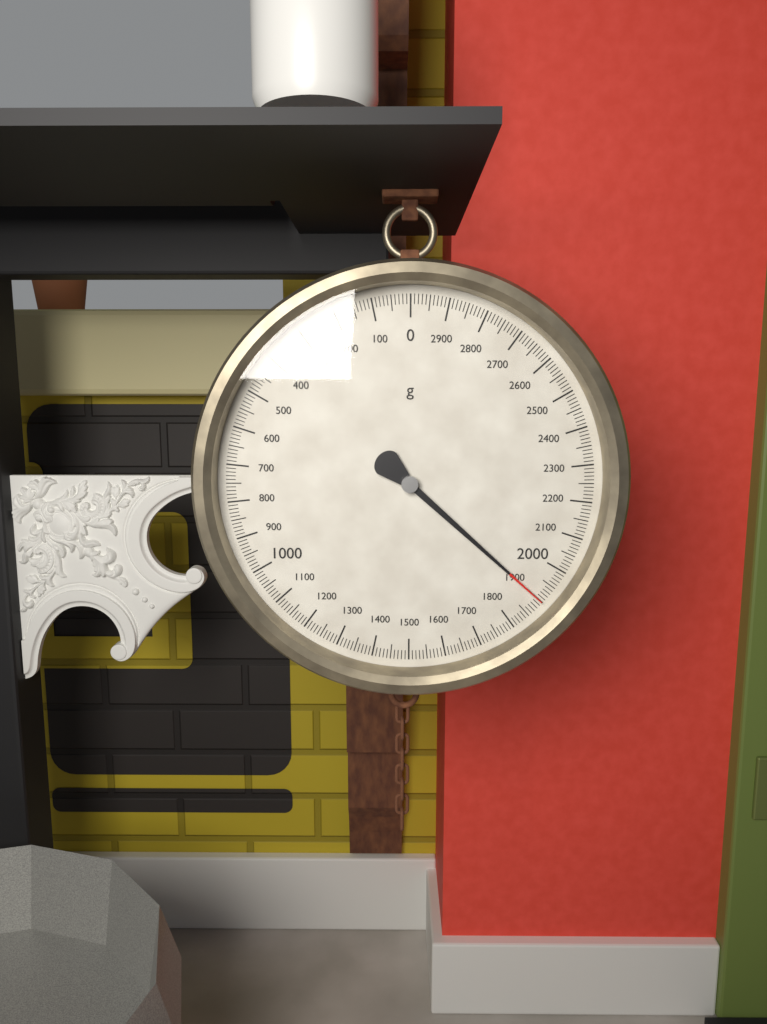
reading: 1900 g
